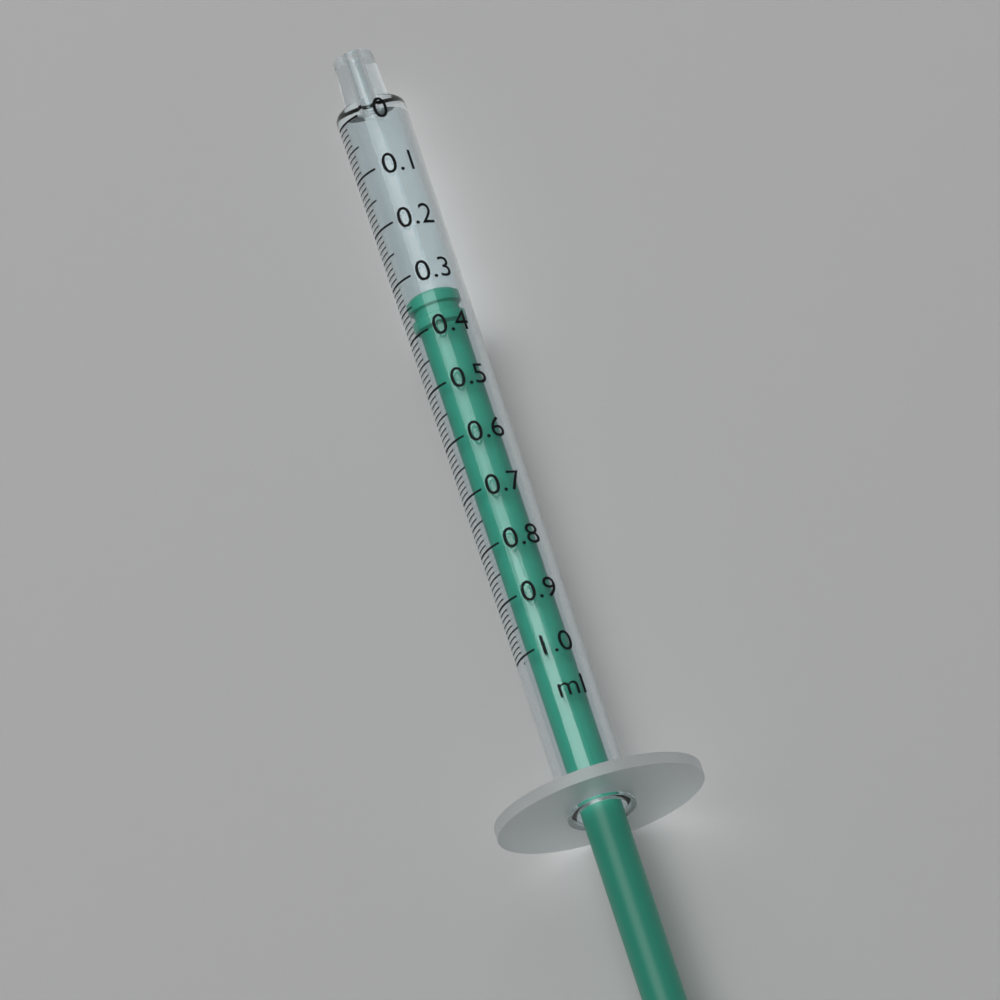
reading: 0.33 ml
